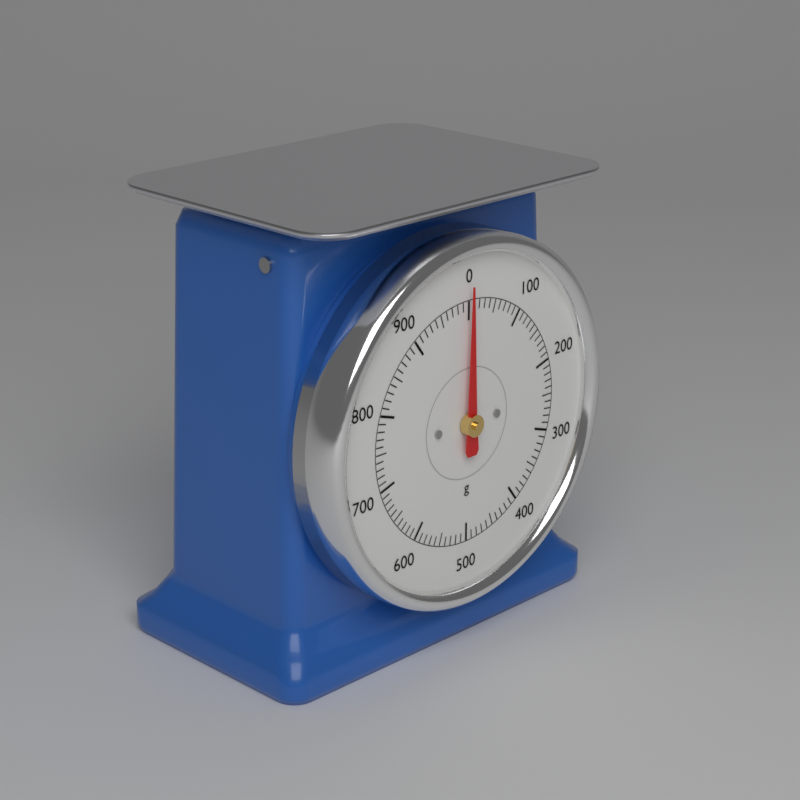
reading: 0 g
